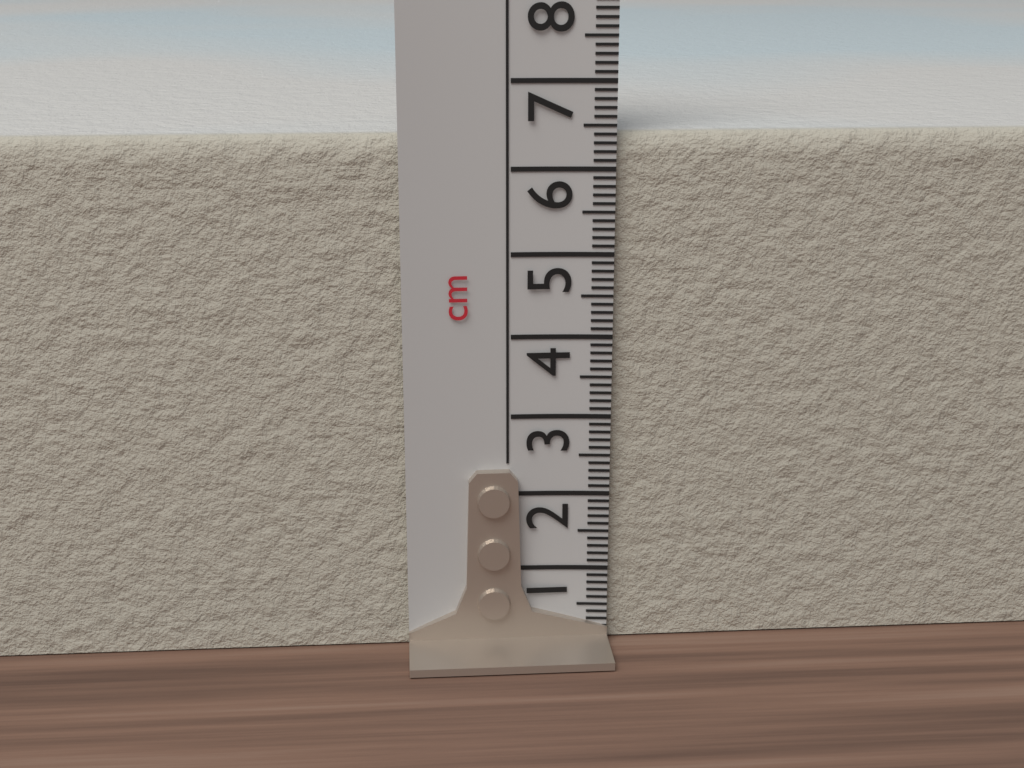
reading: 6.4 cm
